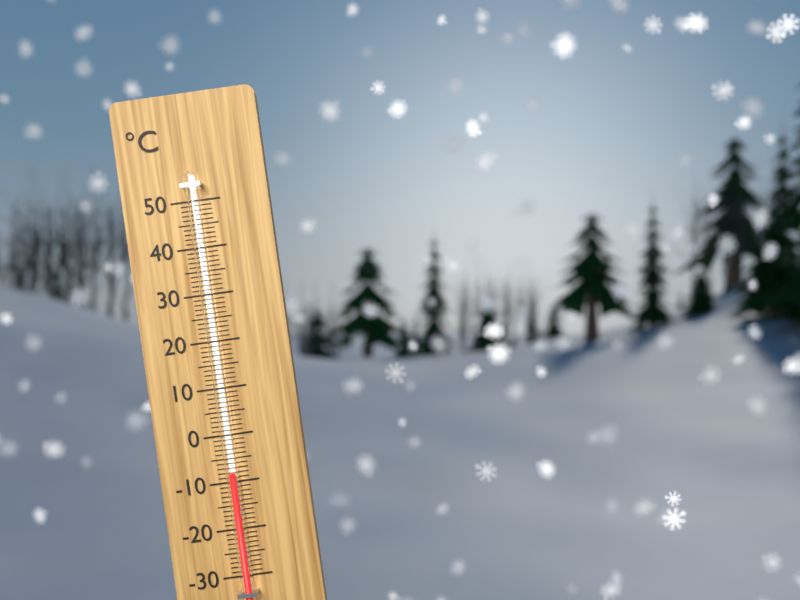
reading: -8 °C
